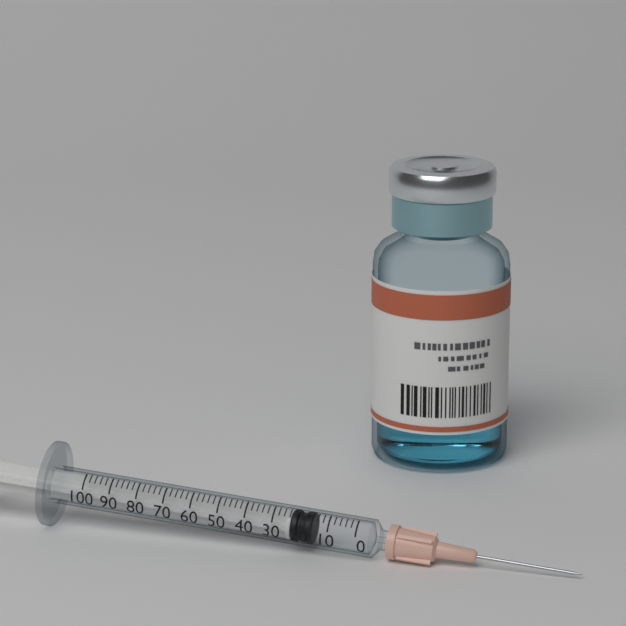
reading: 16 (no unit)
